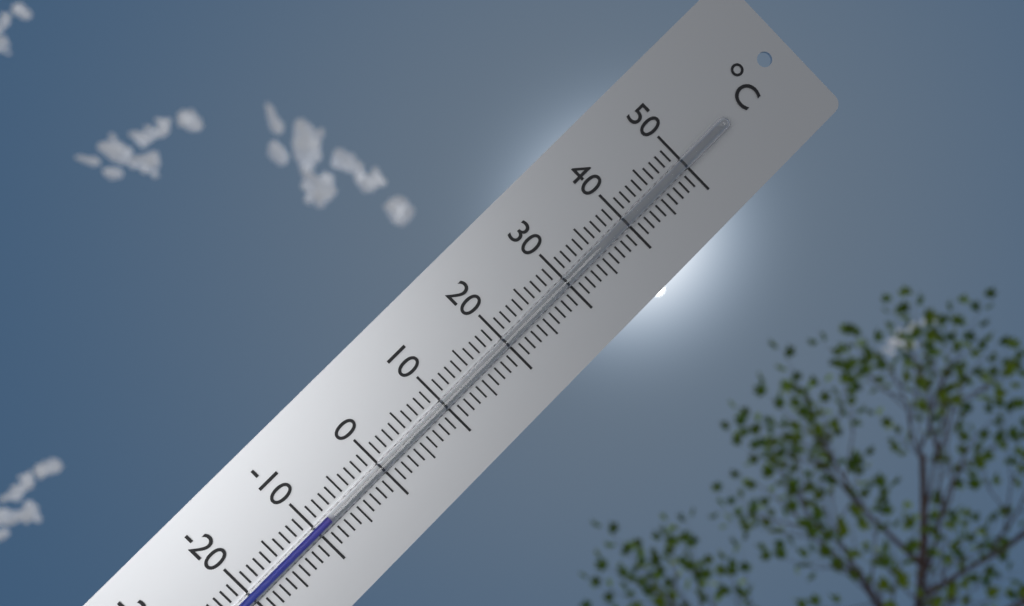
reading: -8 °C
